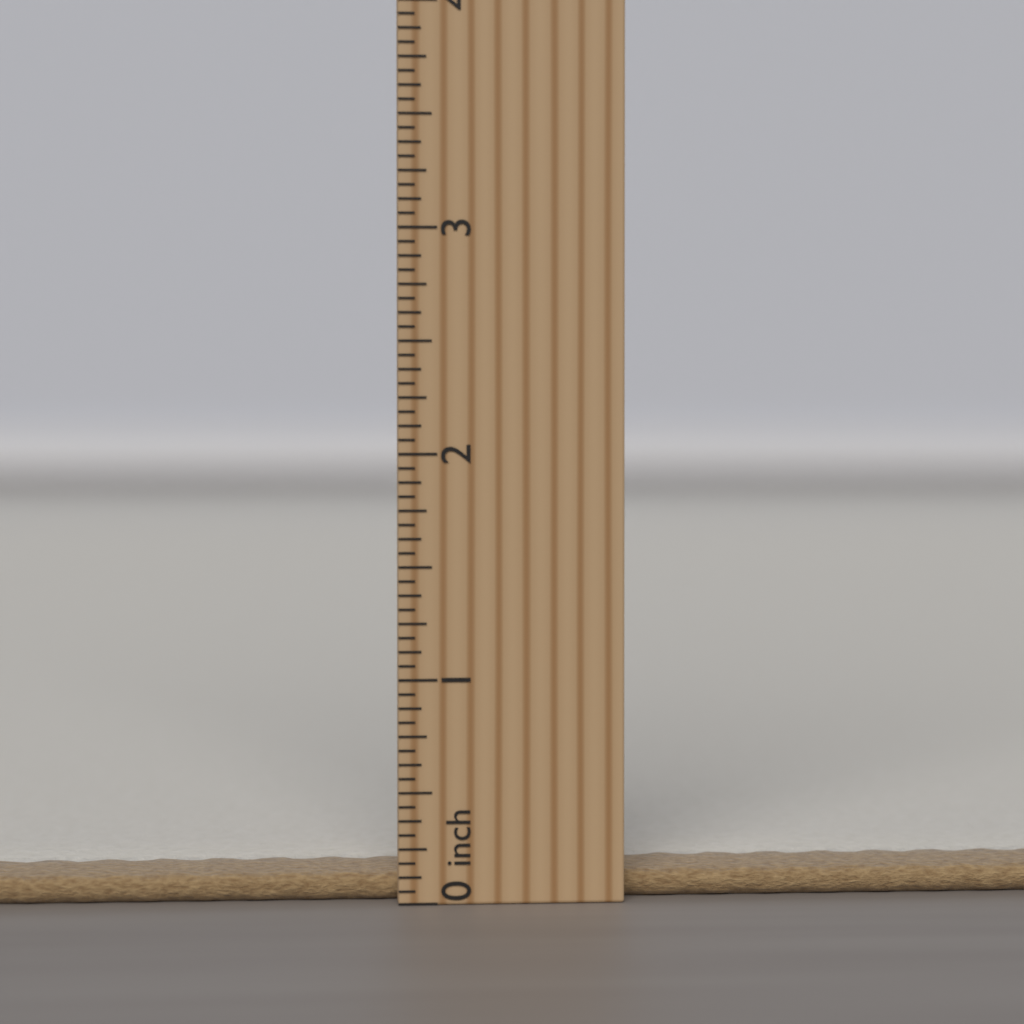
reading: 0.1250 inch
